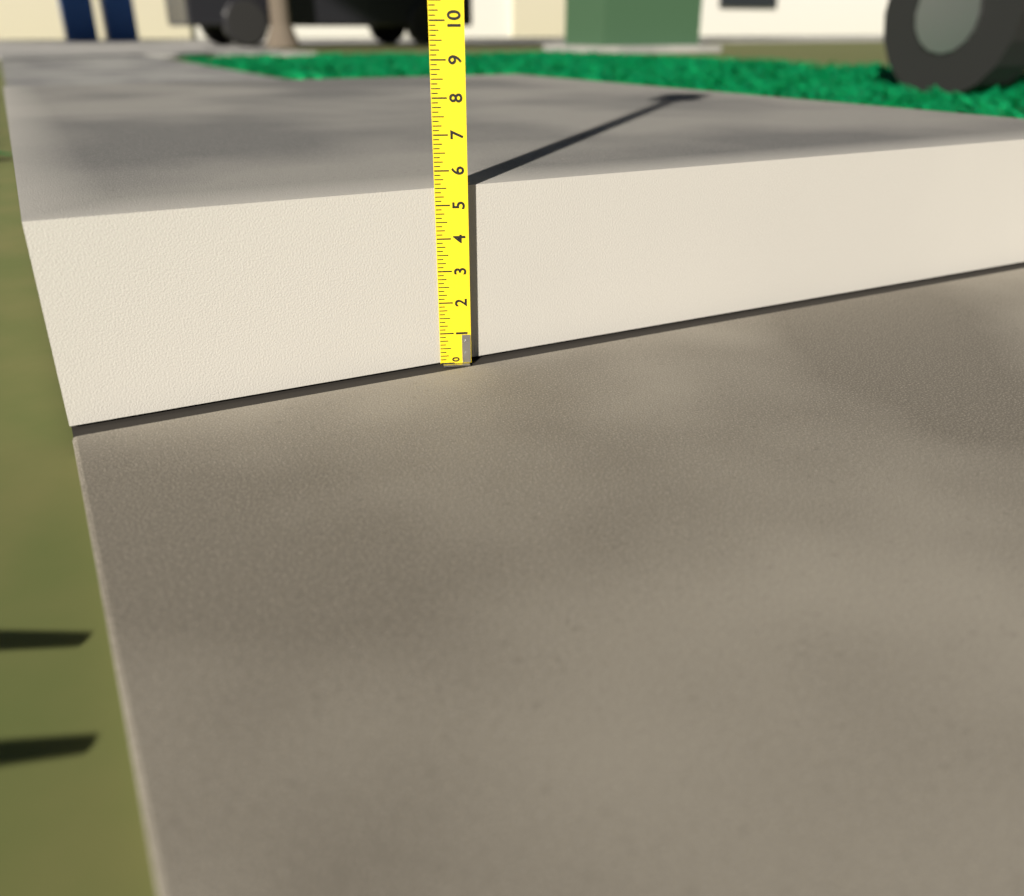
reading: 5.500 (no unit)
